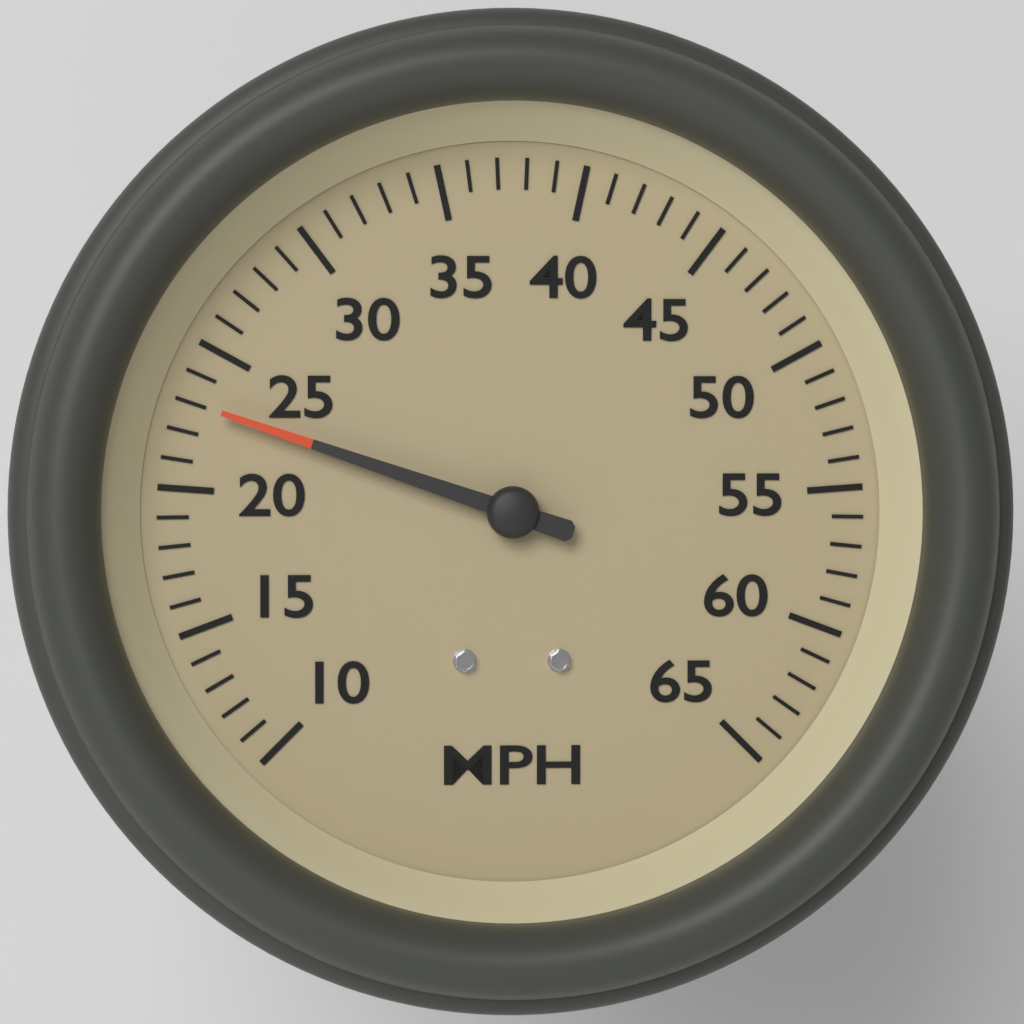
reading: 23 MPH
